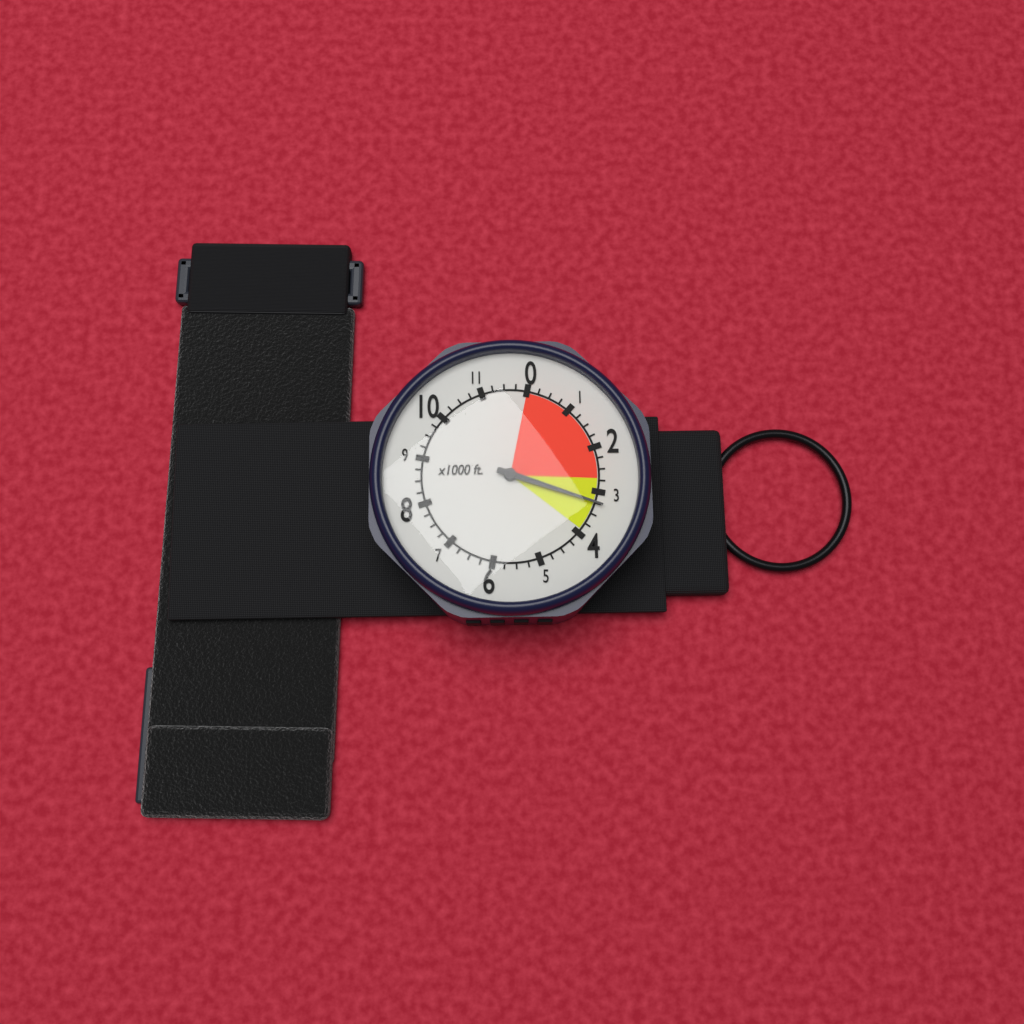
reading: 3250 ft
